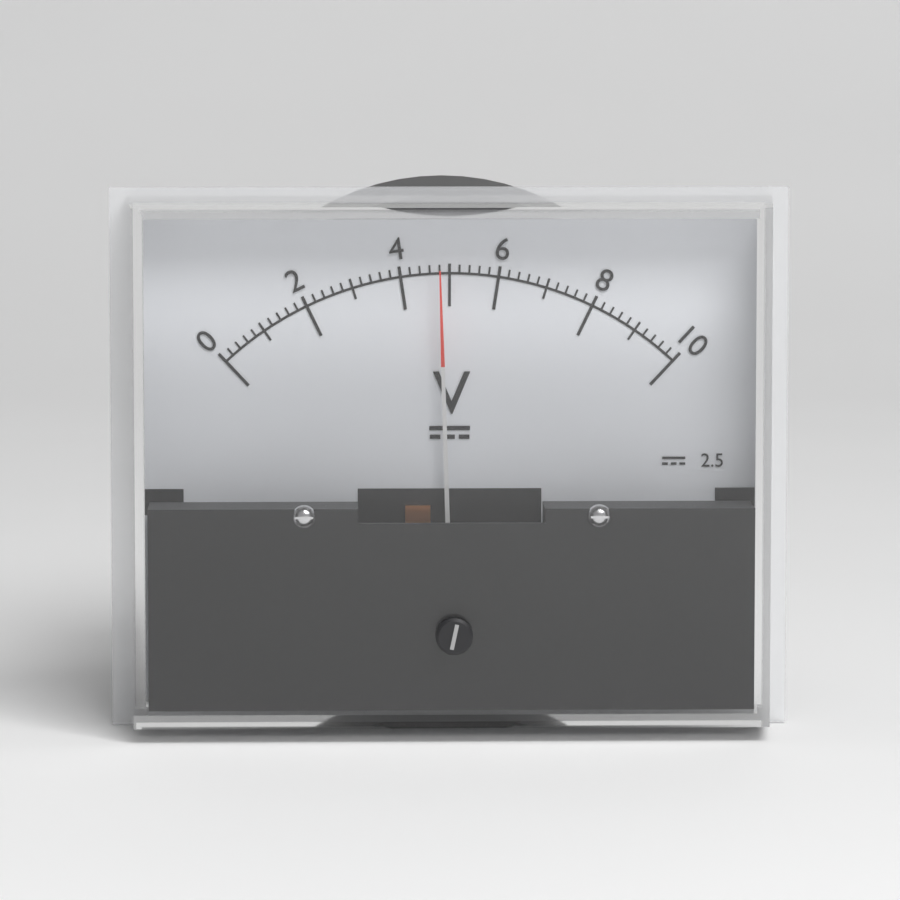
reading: 4.8 V
